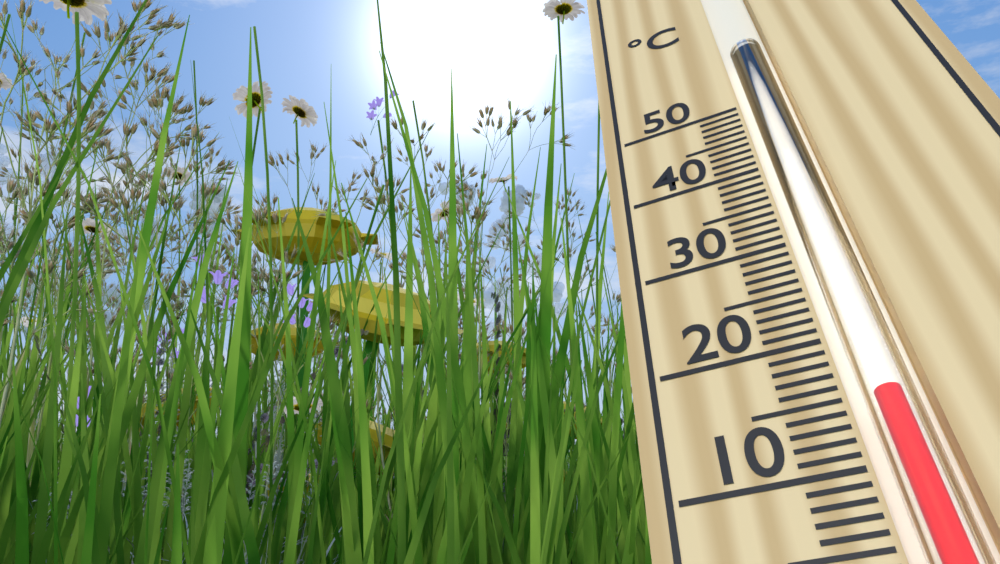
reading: 15 °C
